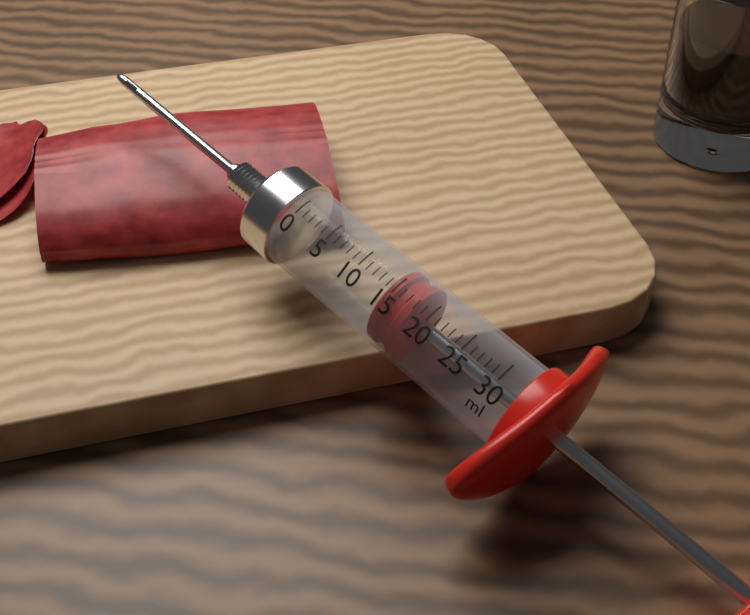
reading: 14 ml
